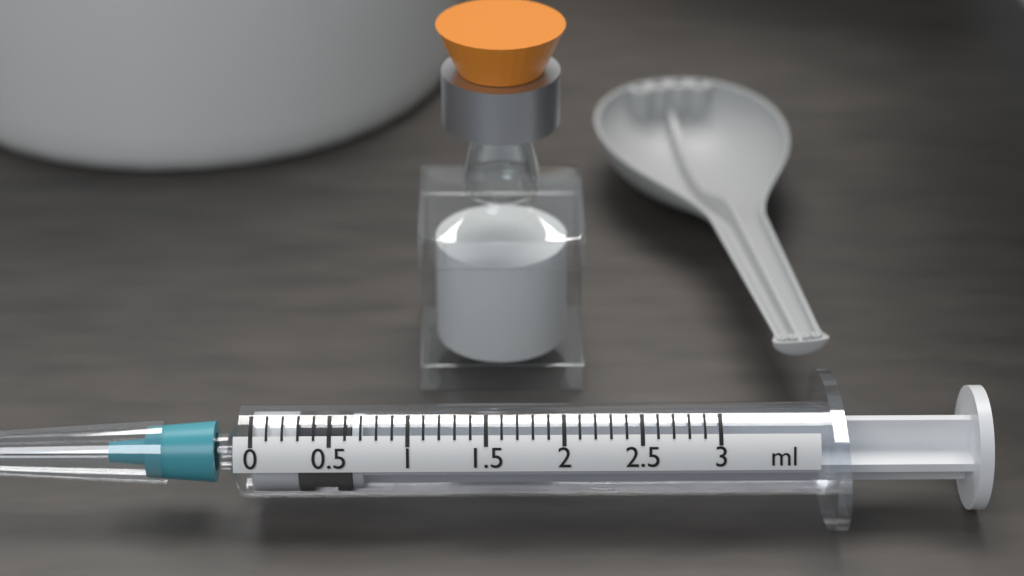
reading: 0.3 ml
